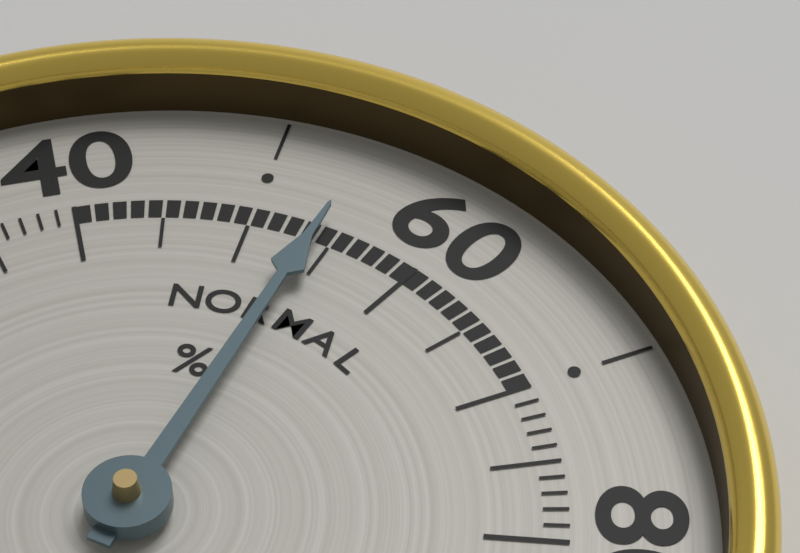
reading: 54 %
